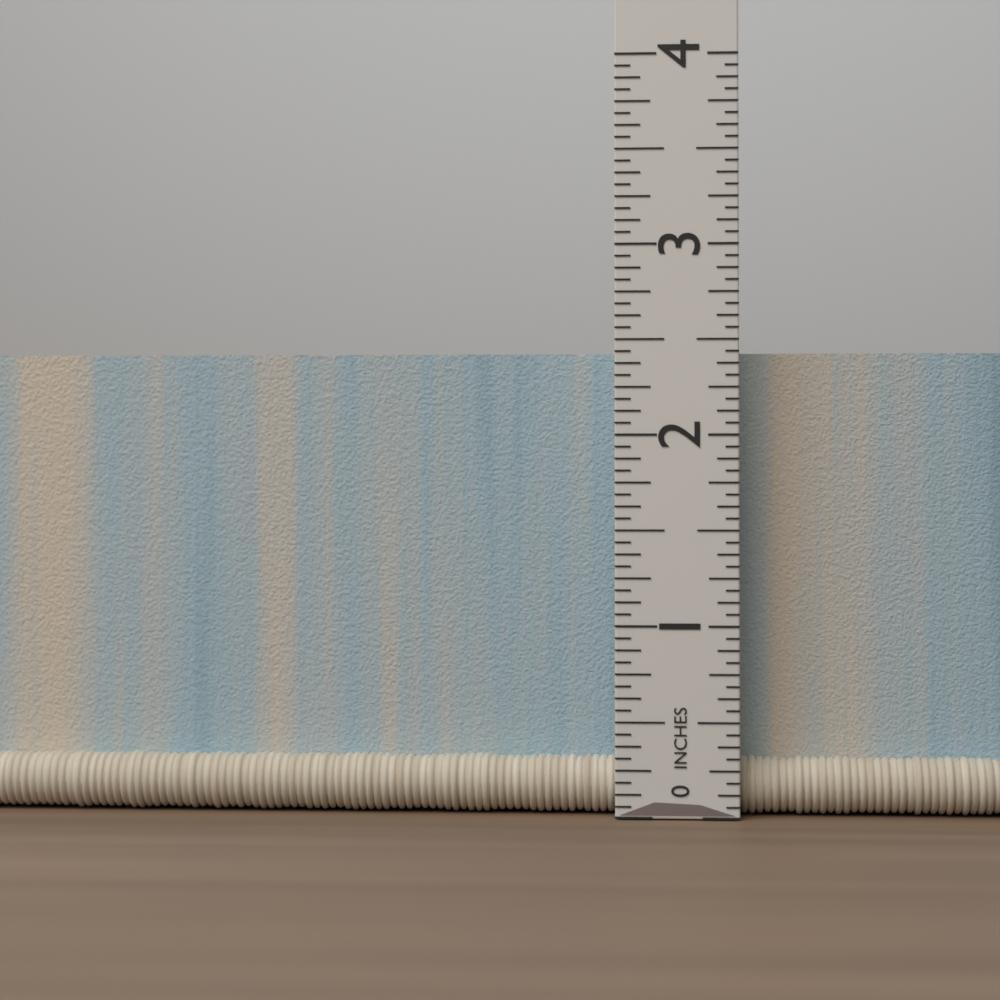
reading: 2.4375 in
